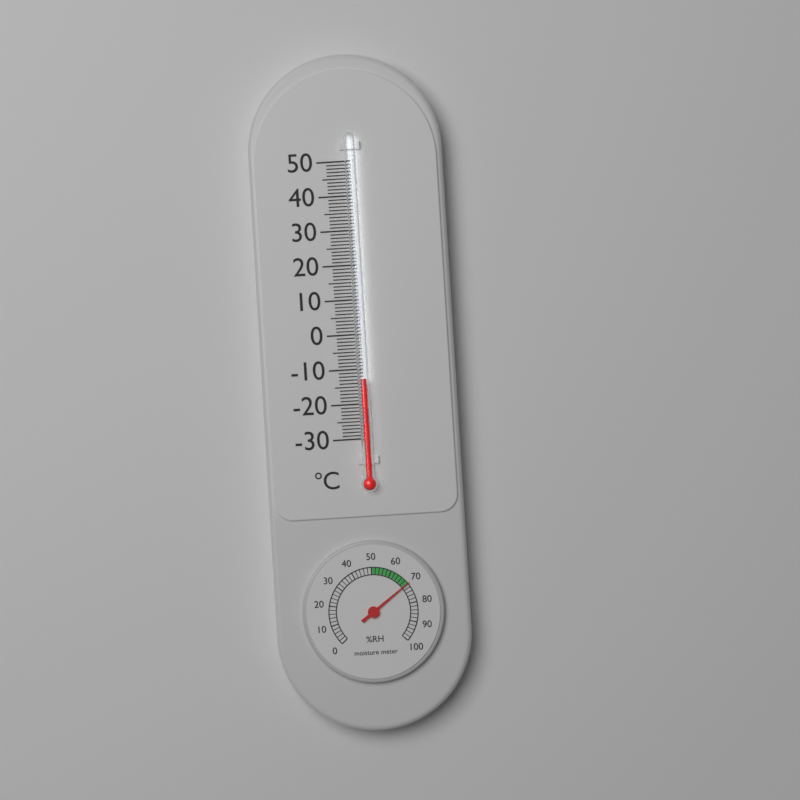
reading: -13 °C
